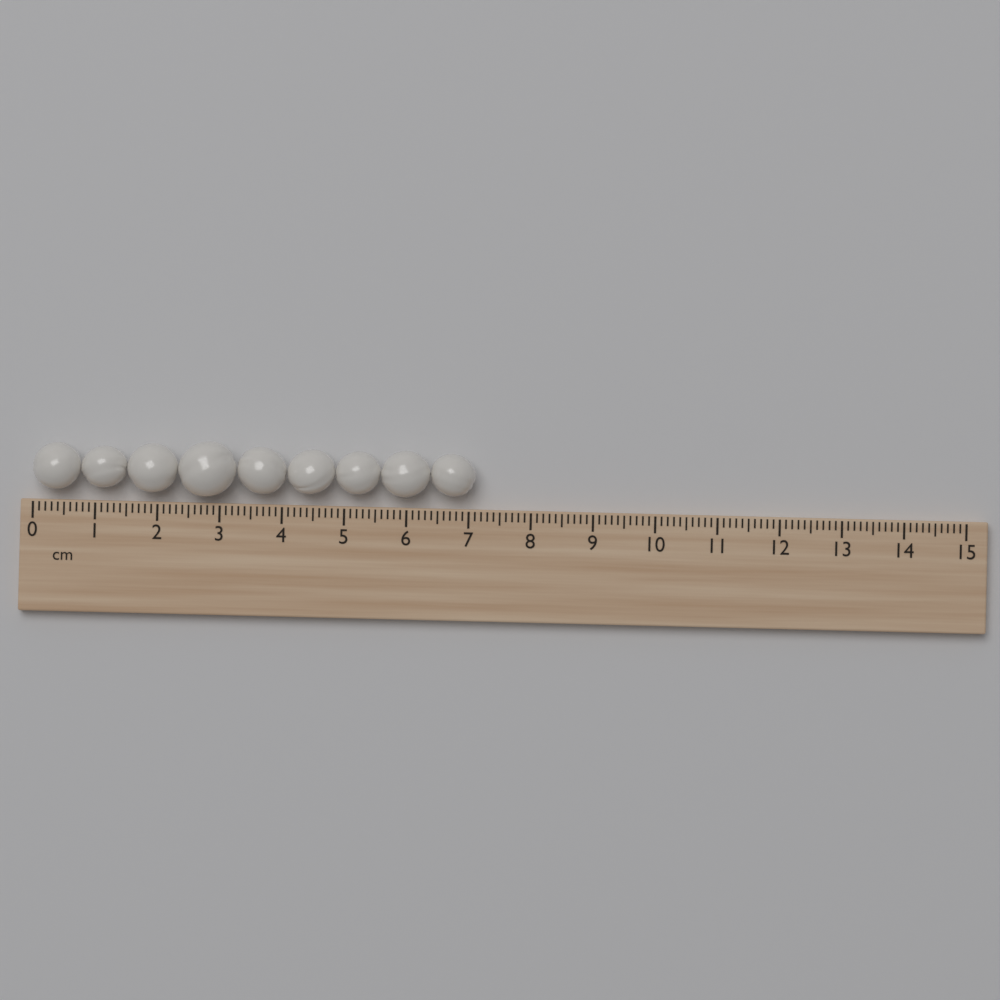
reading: 7.1 cm
